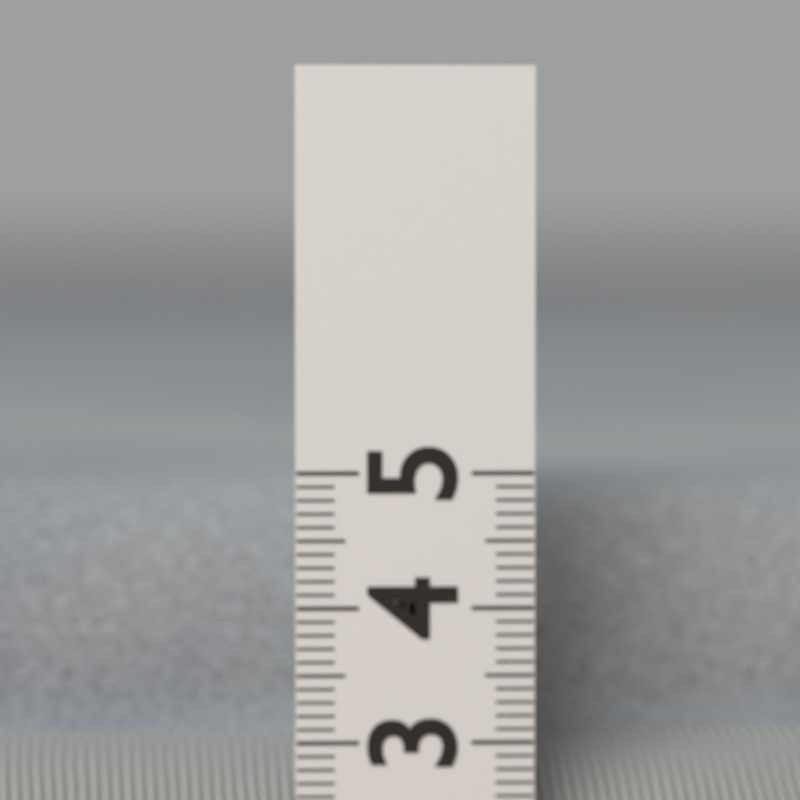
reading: 4.8 (no unit)
